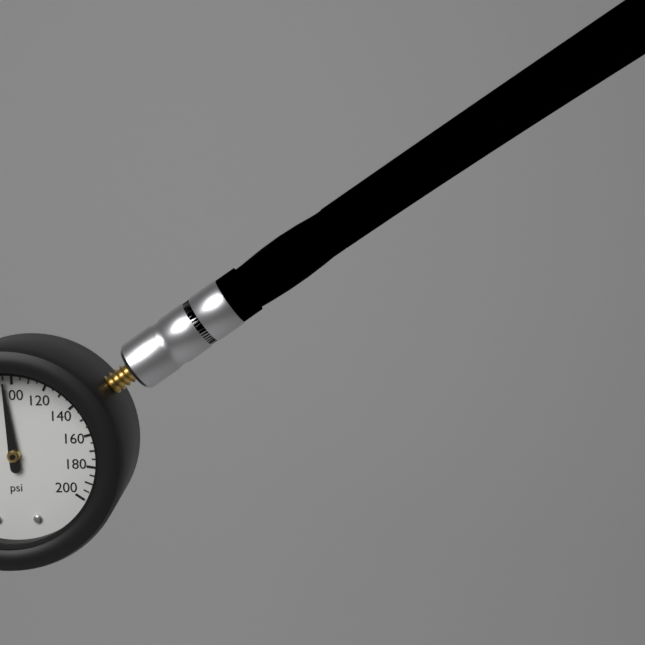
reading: 95 psi
